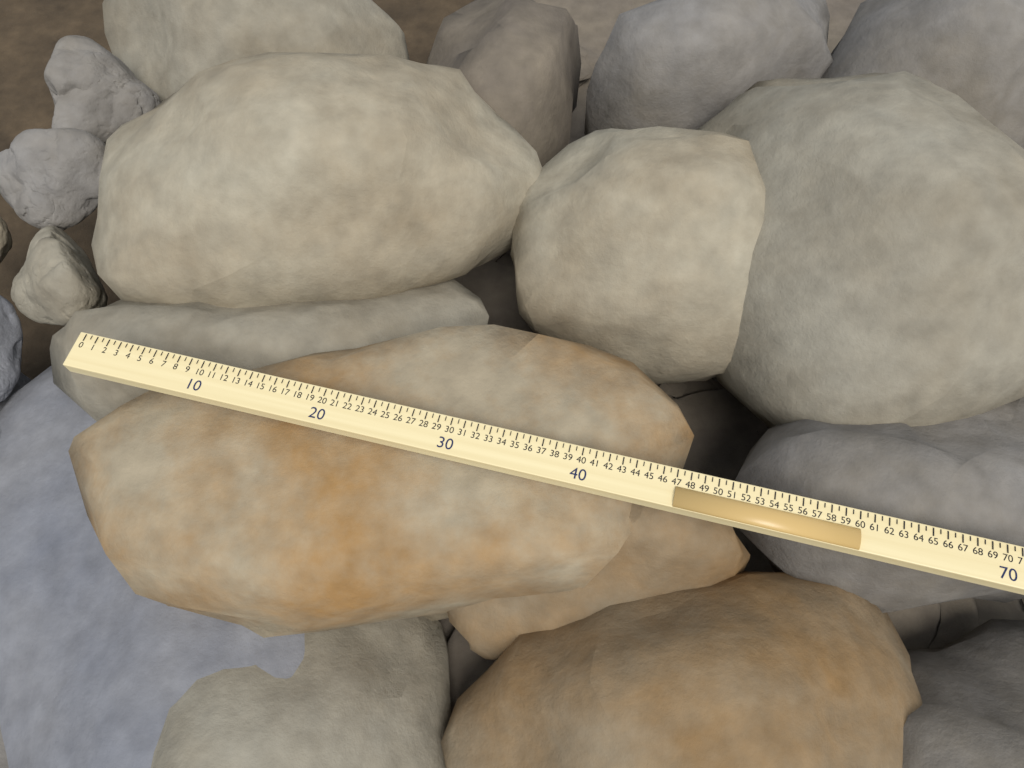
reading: 48.5 (no unit)
